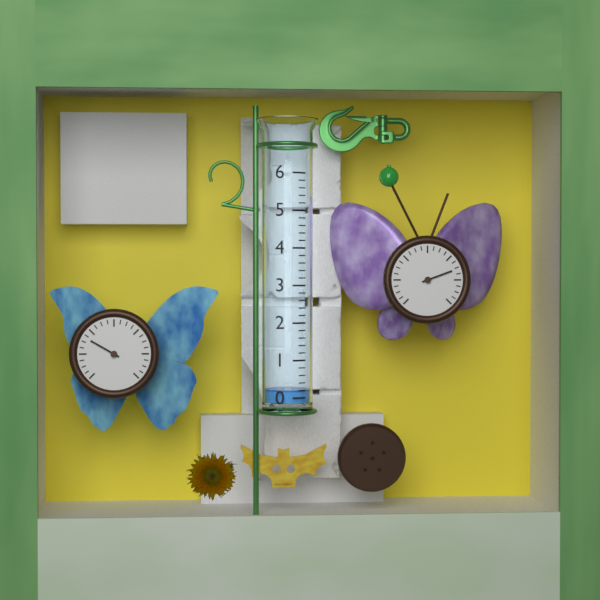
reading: 0.2 (no unit)
